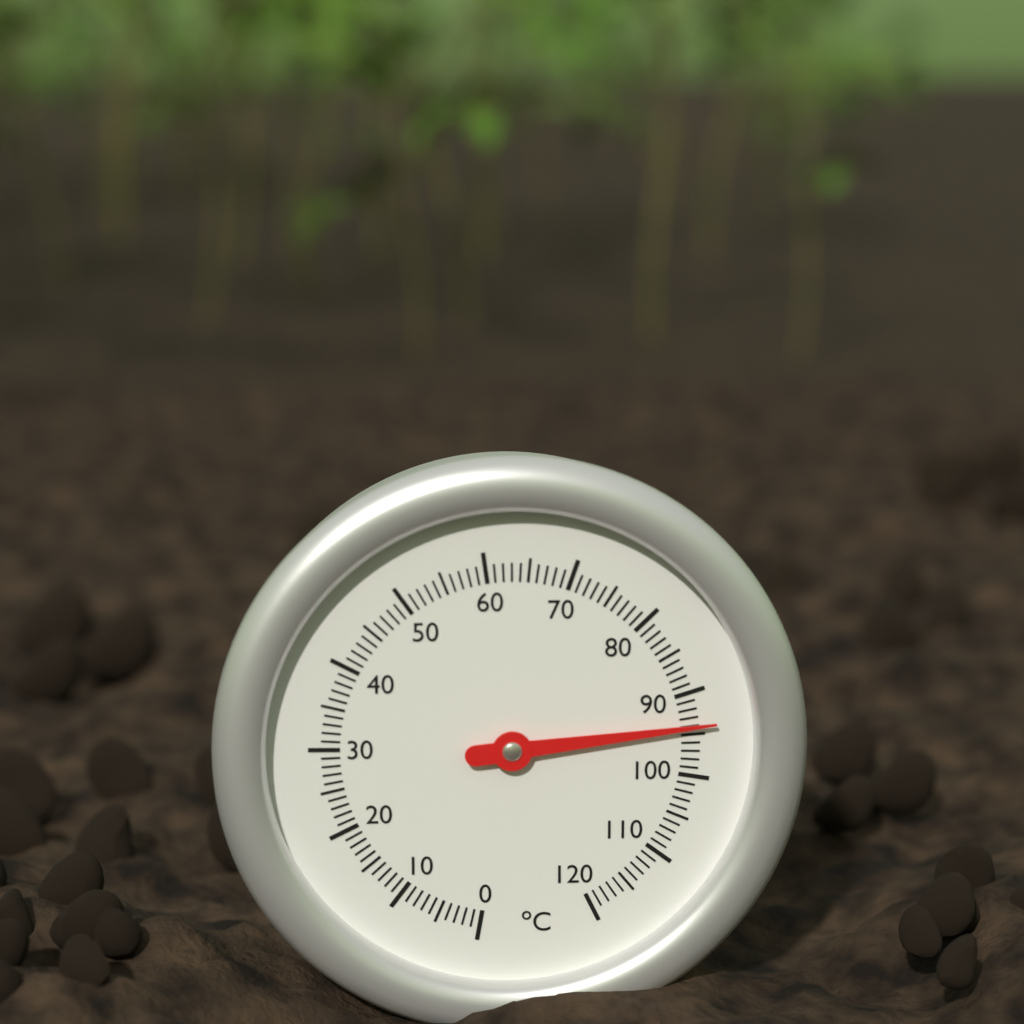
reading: 94 °C
